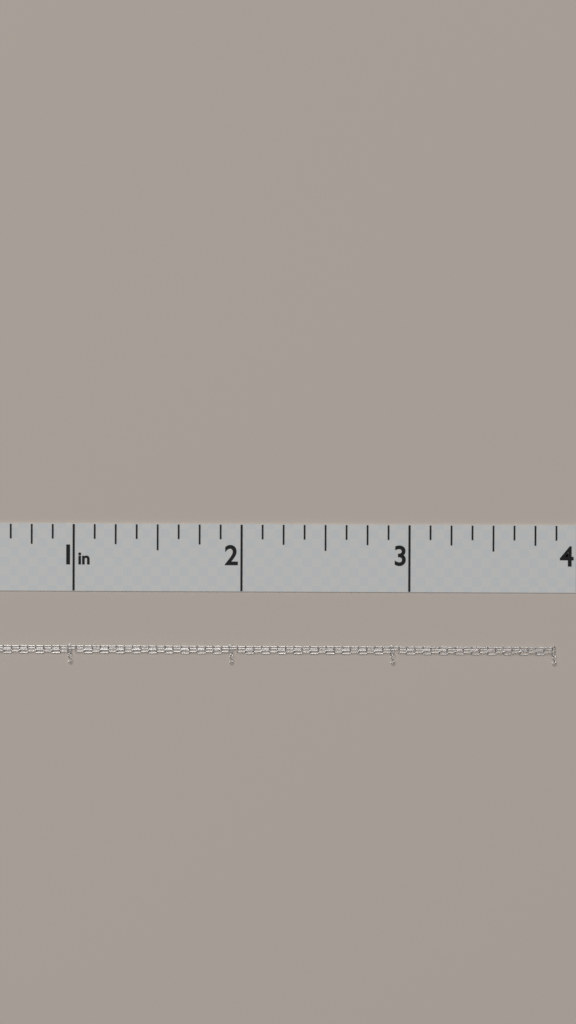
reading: 3.875 in
